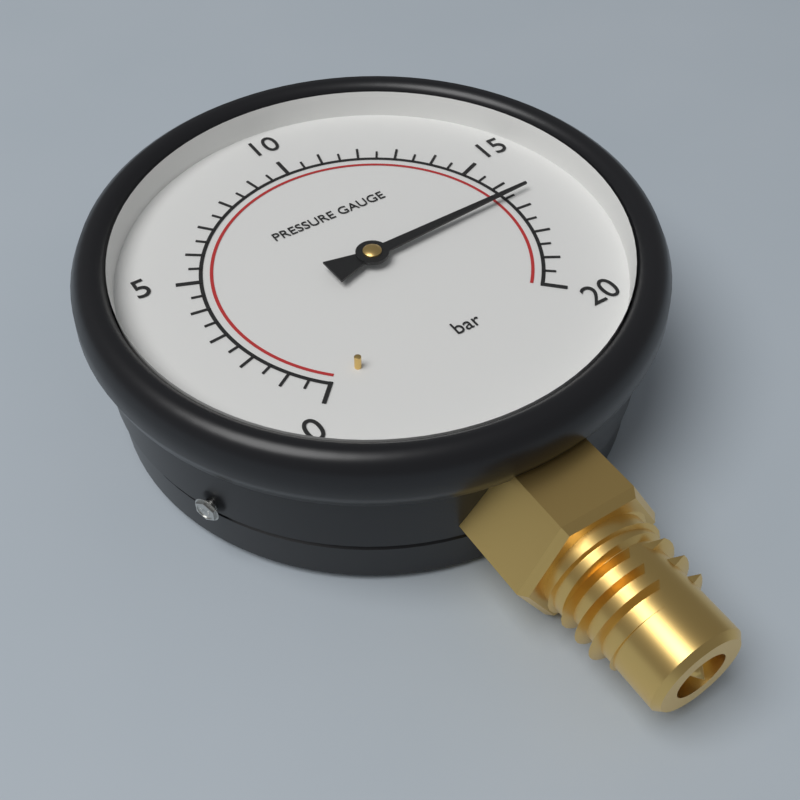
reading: 16.5 bar
